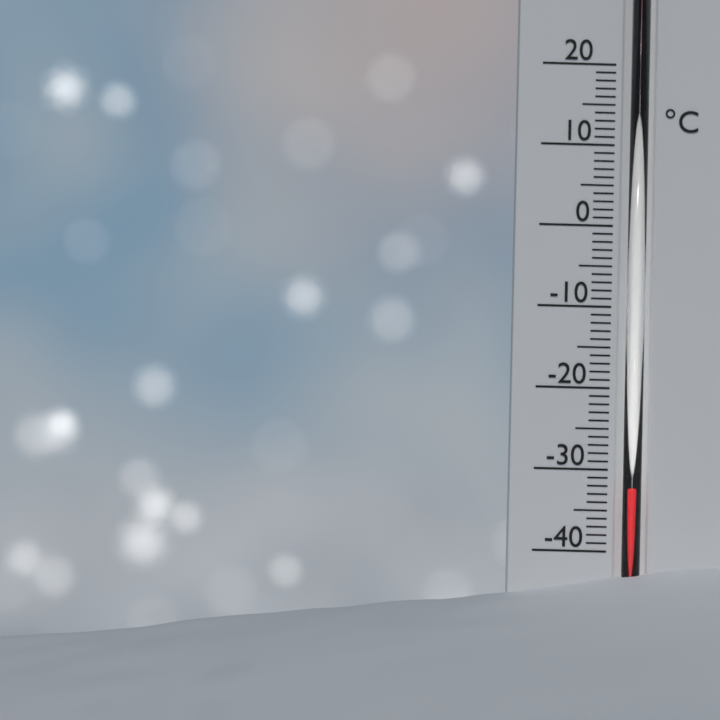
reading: -32 °C
